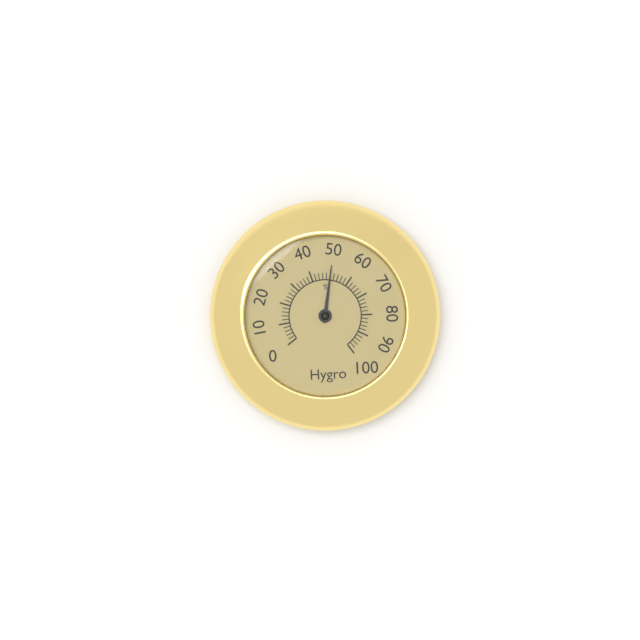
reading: 50 %
